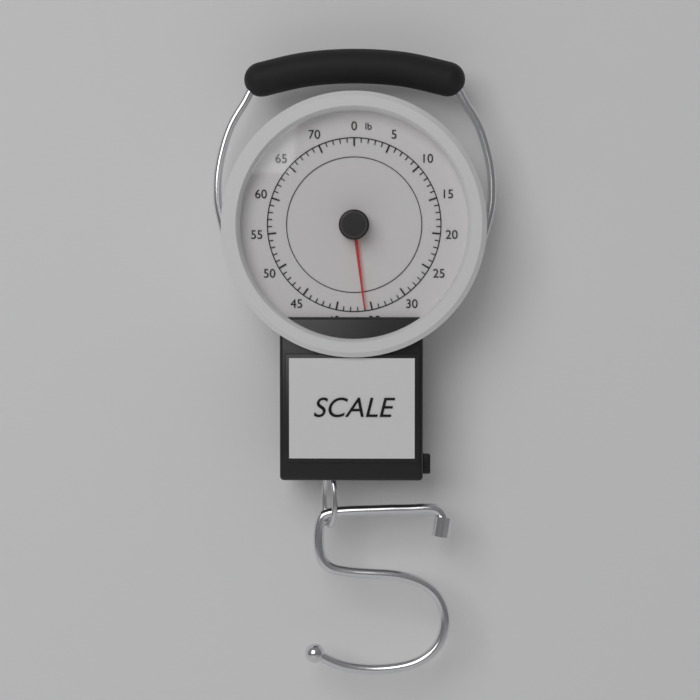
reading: 36 lb
